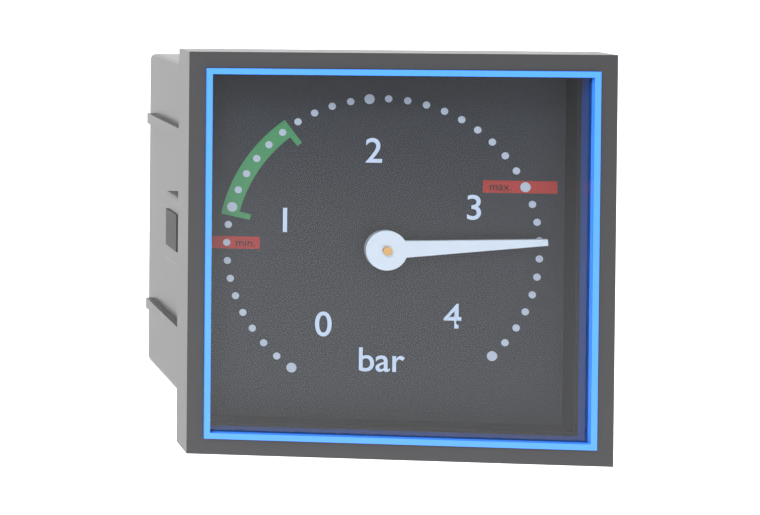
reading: 3.3 bar
